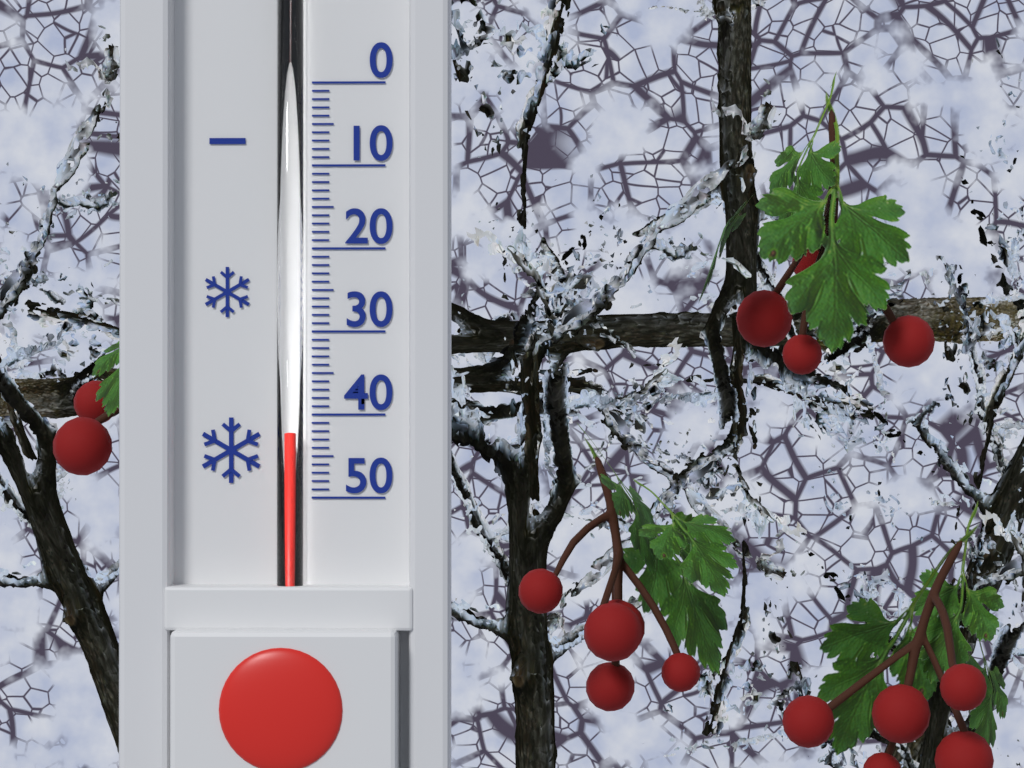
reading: 42 (no unit)
